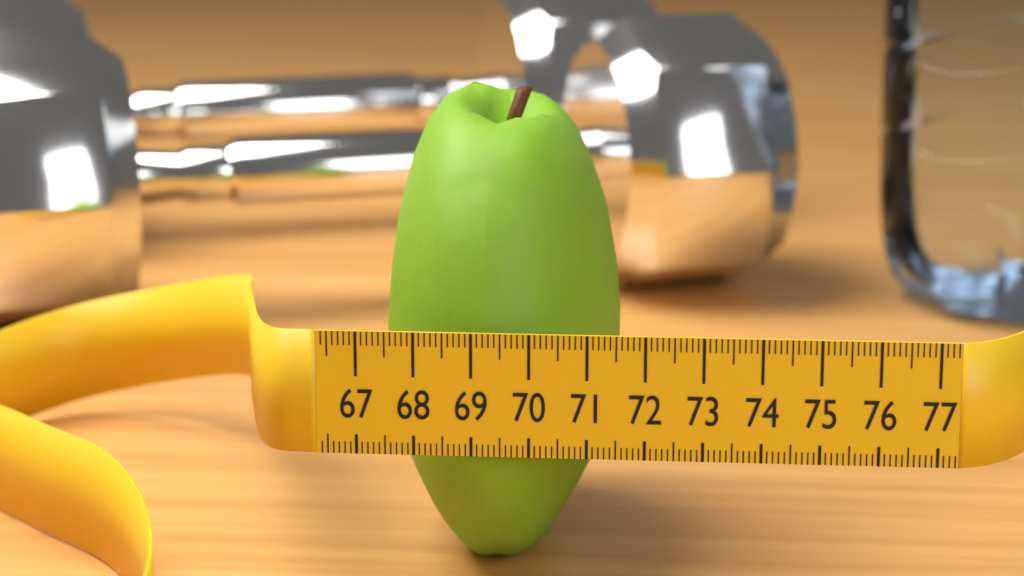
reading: 71.4 (no unit)
